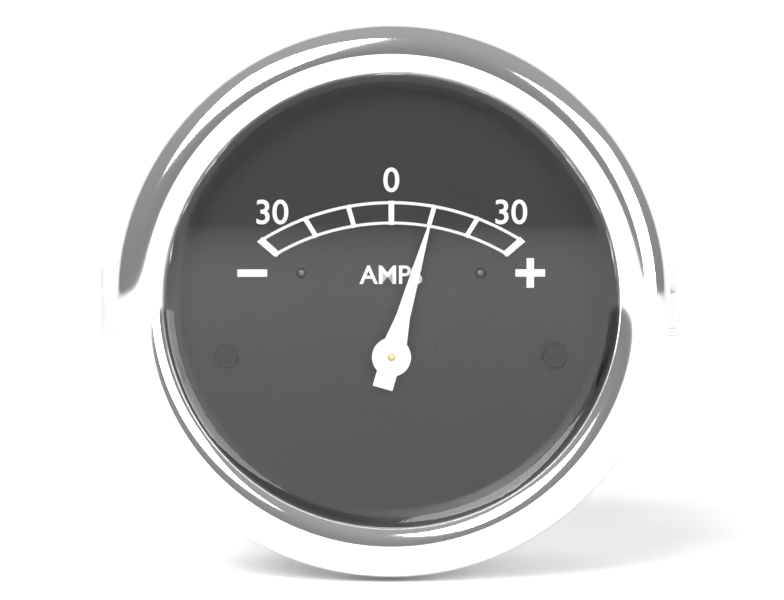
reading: 10 AMPS
